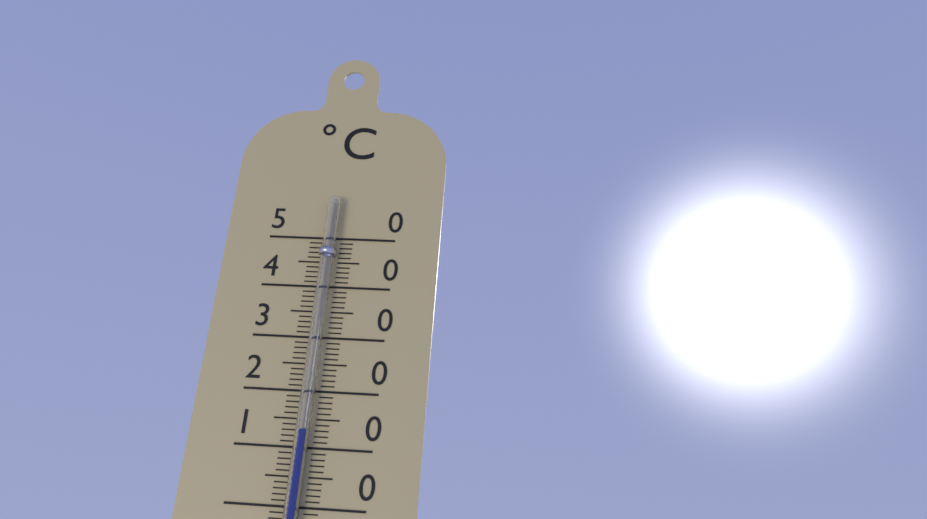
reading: 13 °C
